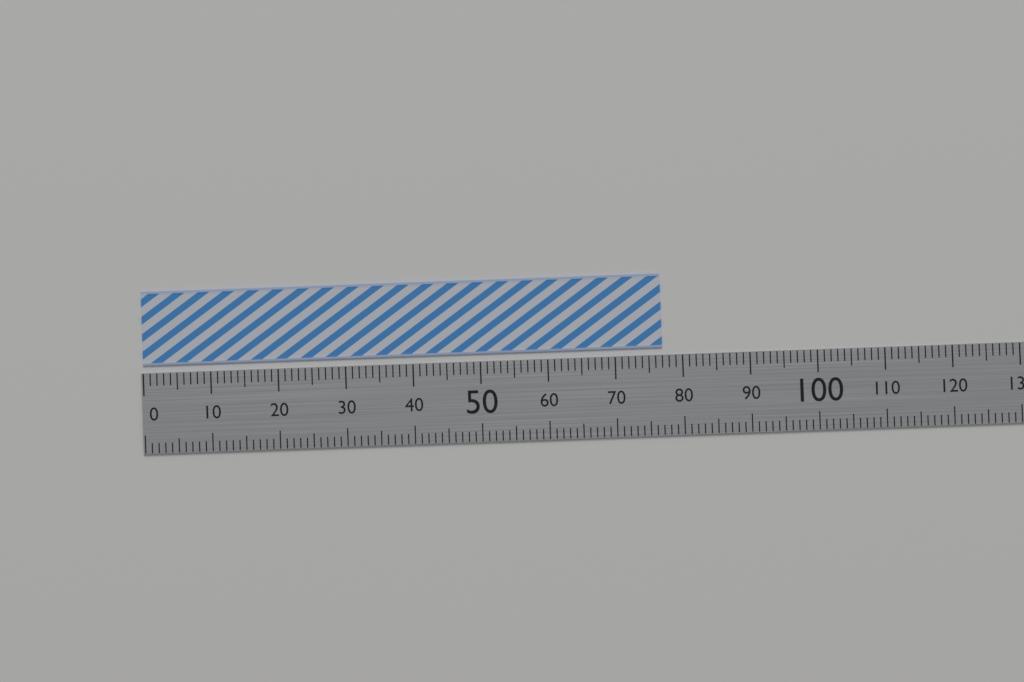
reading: 77 (no unit)
